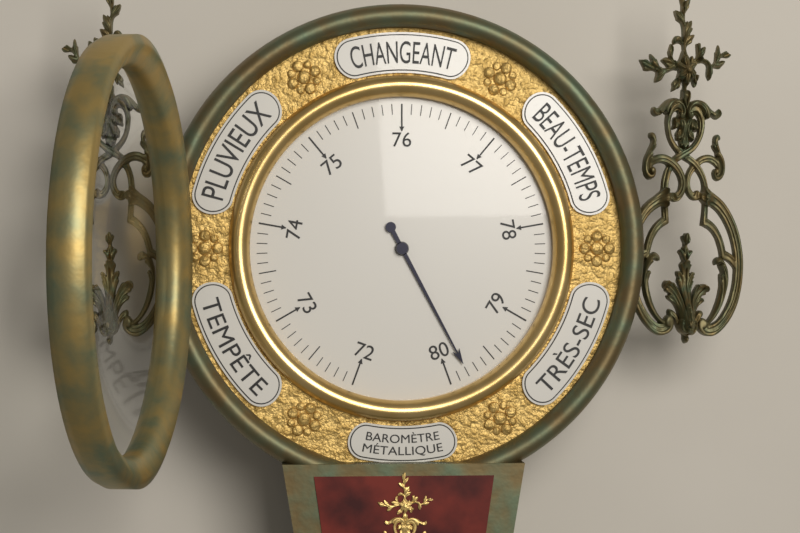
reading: 79.8 (no unit)
